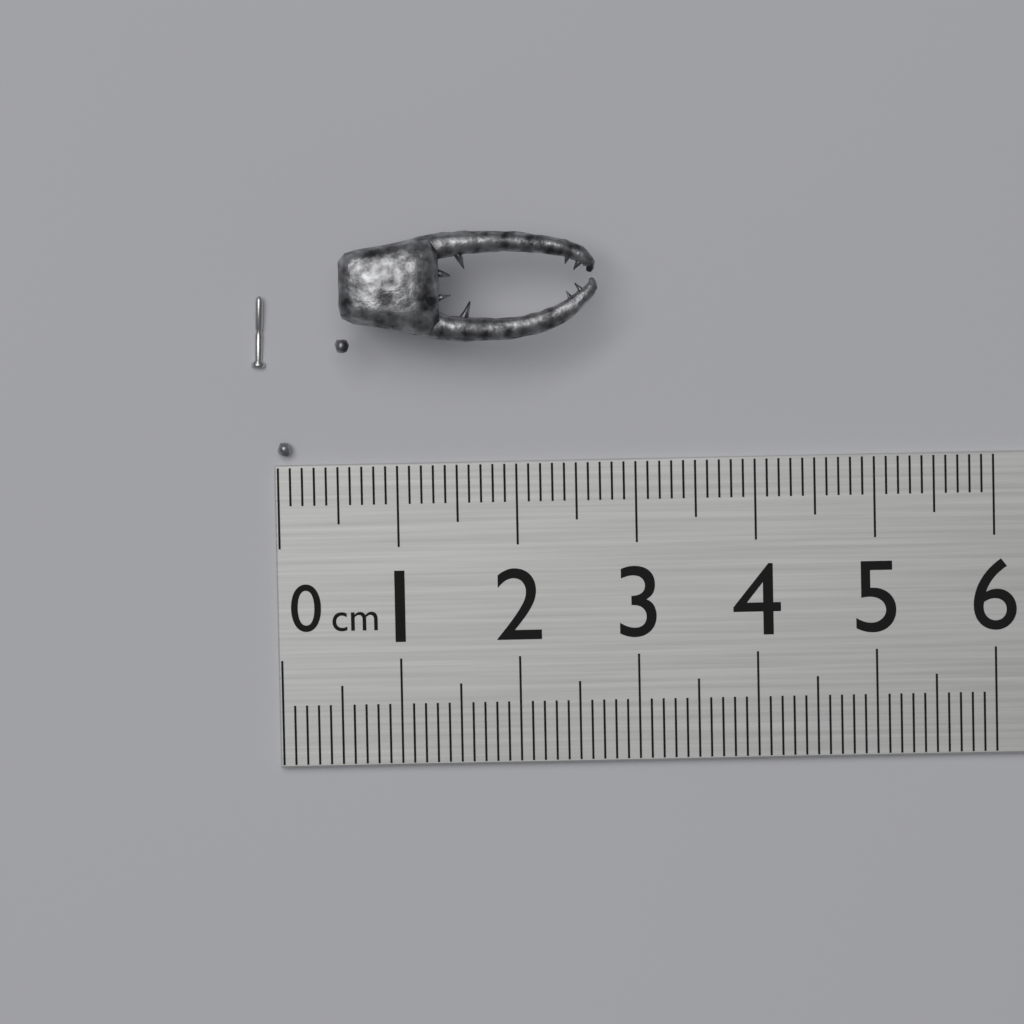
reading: 2.7 cm
